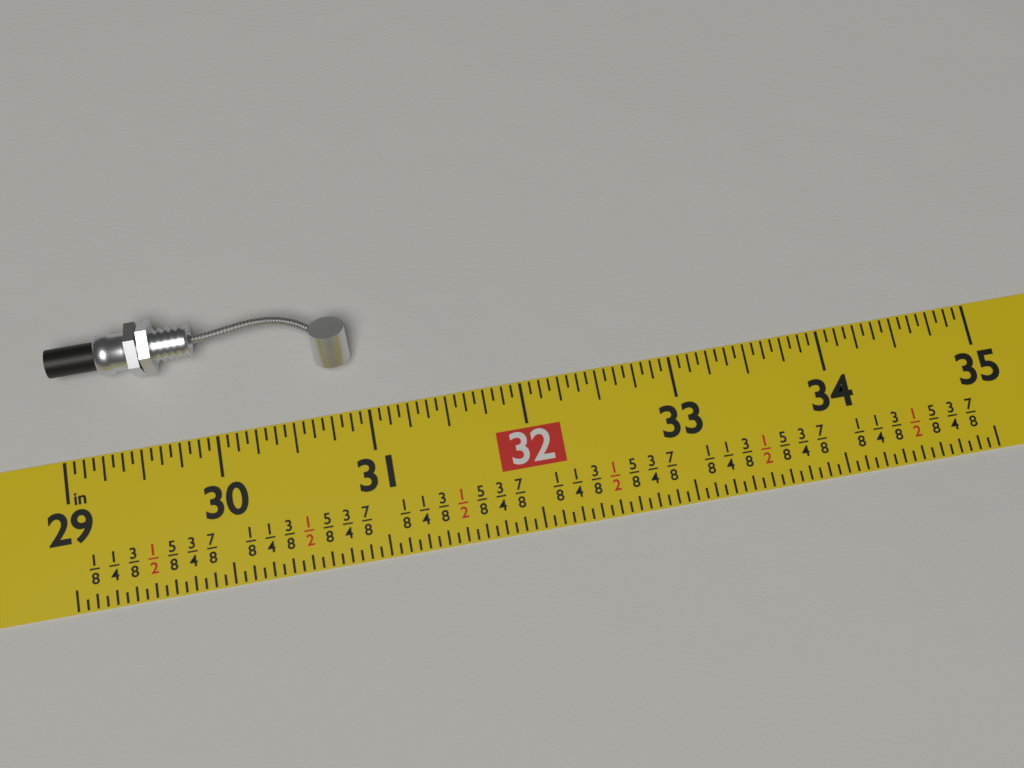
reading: 30.9375 in
